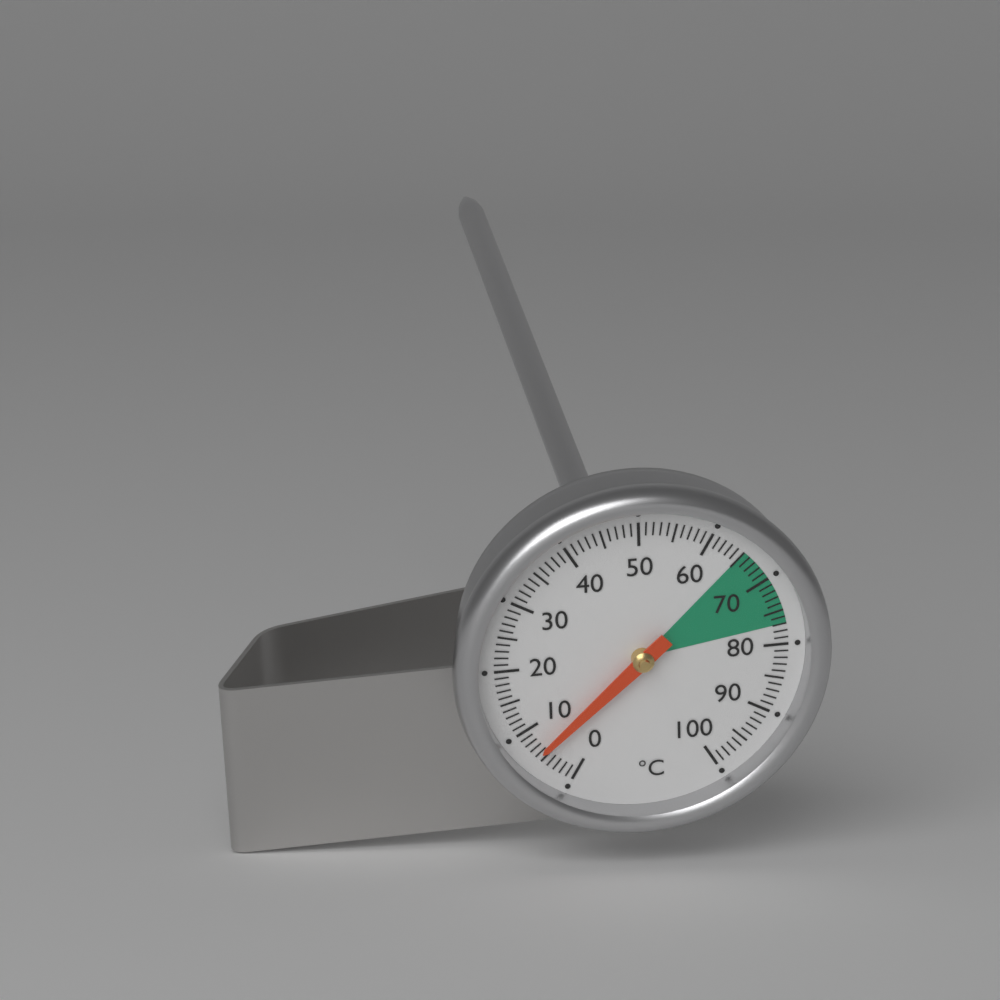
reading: 6 °C
